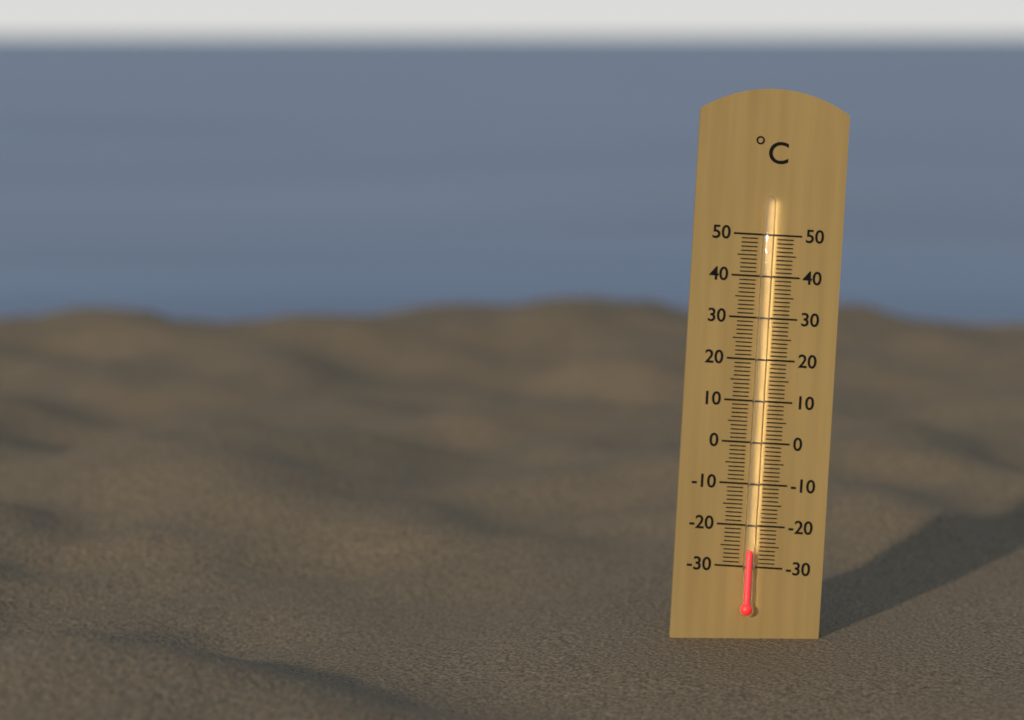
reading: -26 °C
